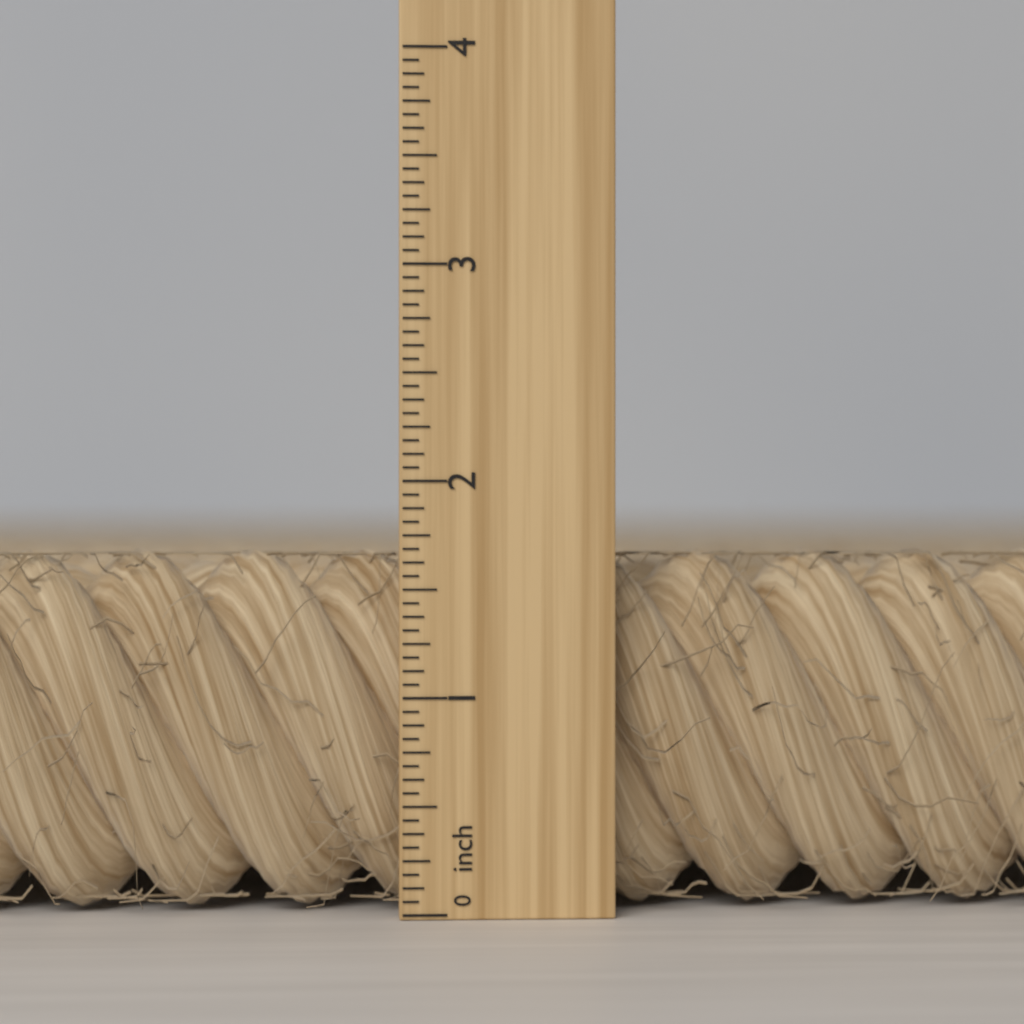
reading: 1.6875 inch
